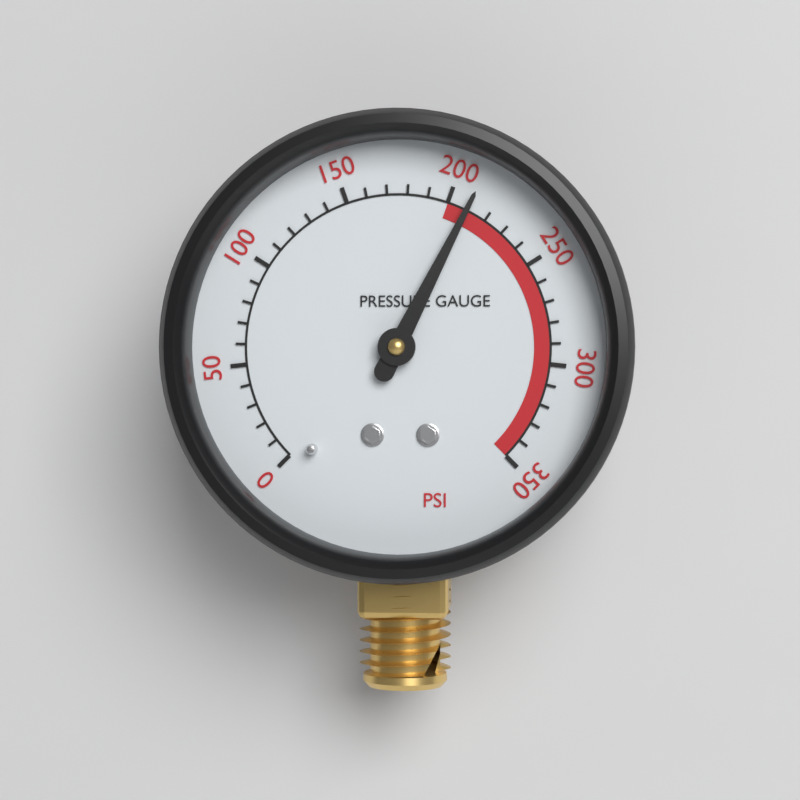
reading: 210 psi
